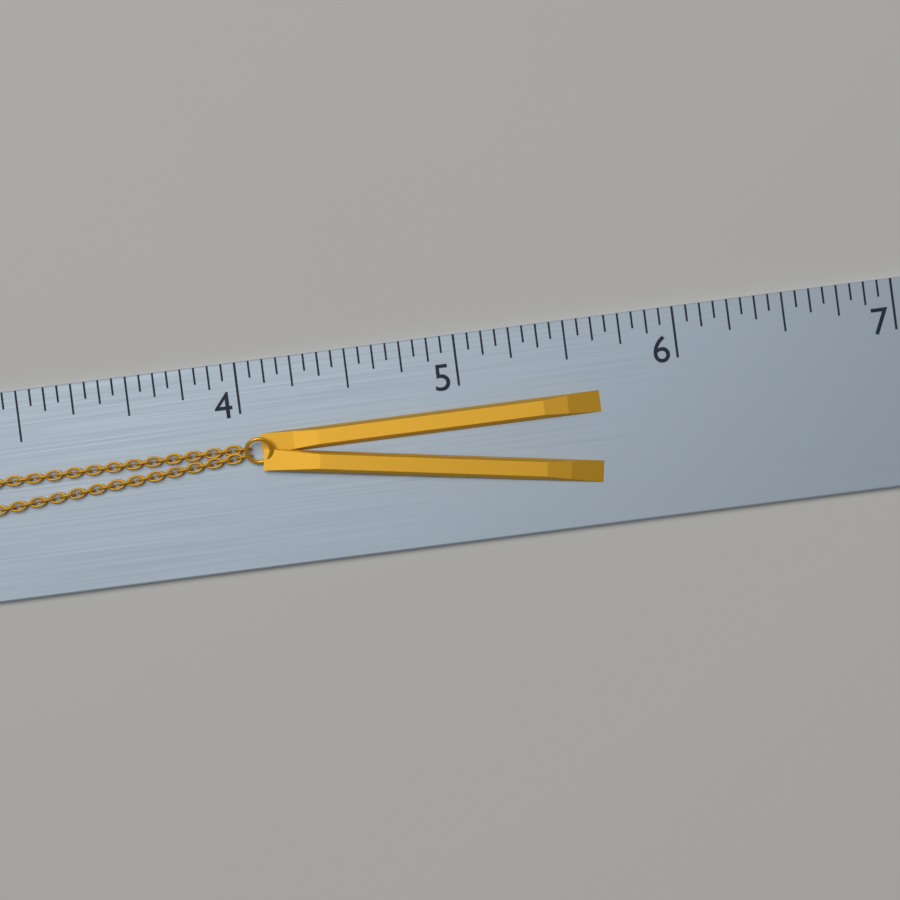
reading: 5.6250 (no unit)
